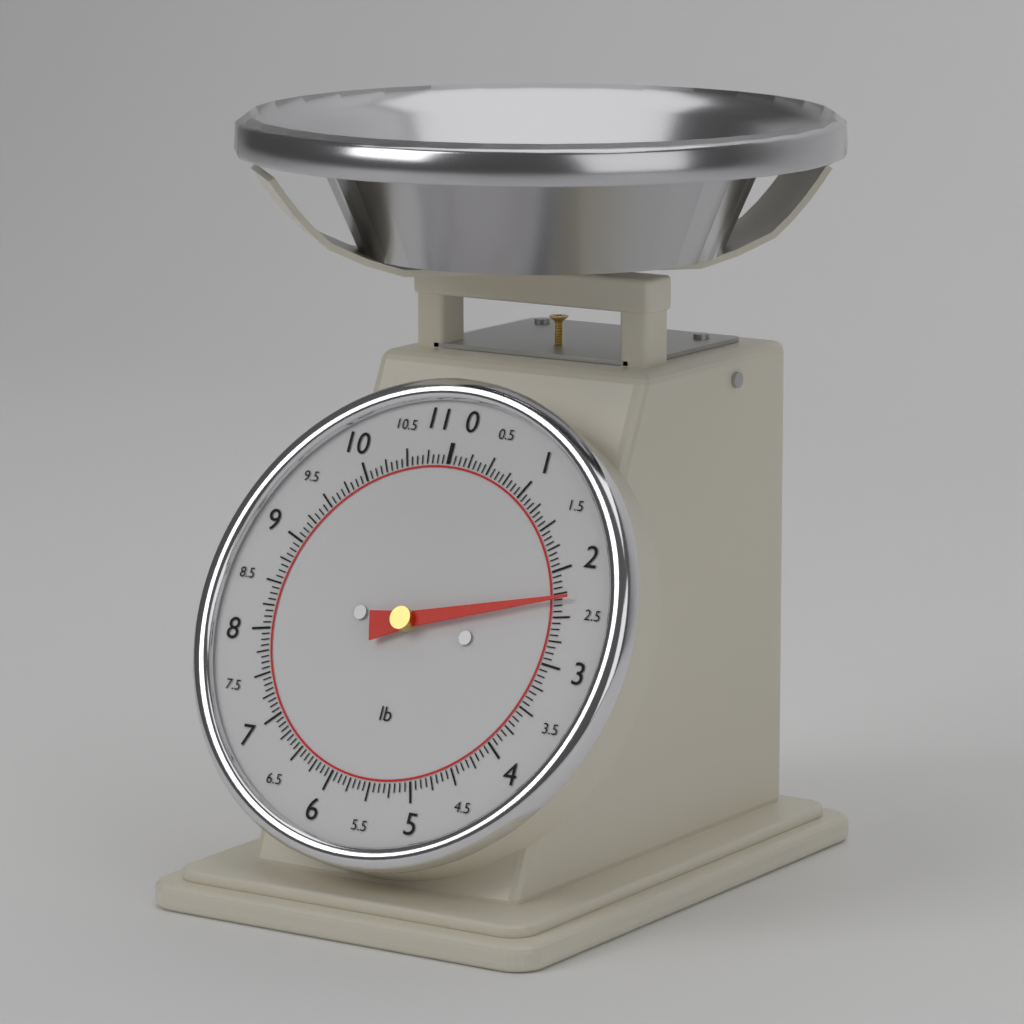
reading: 2.3125 lb
